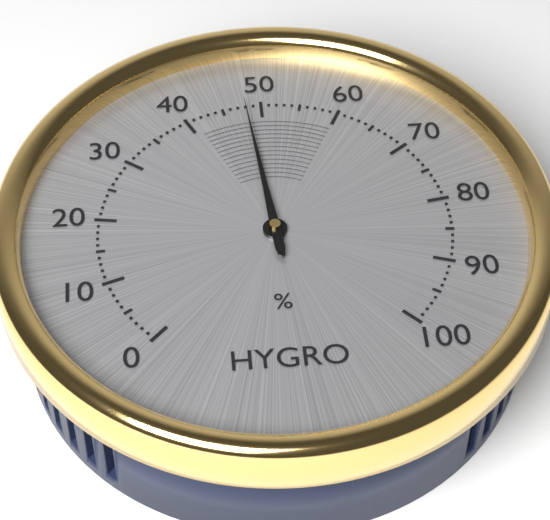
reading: 48 %
